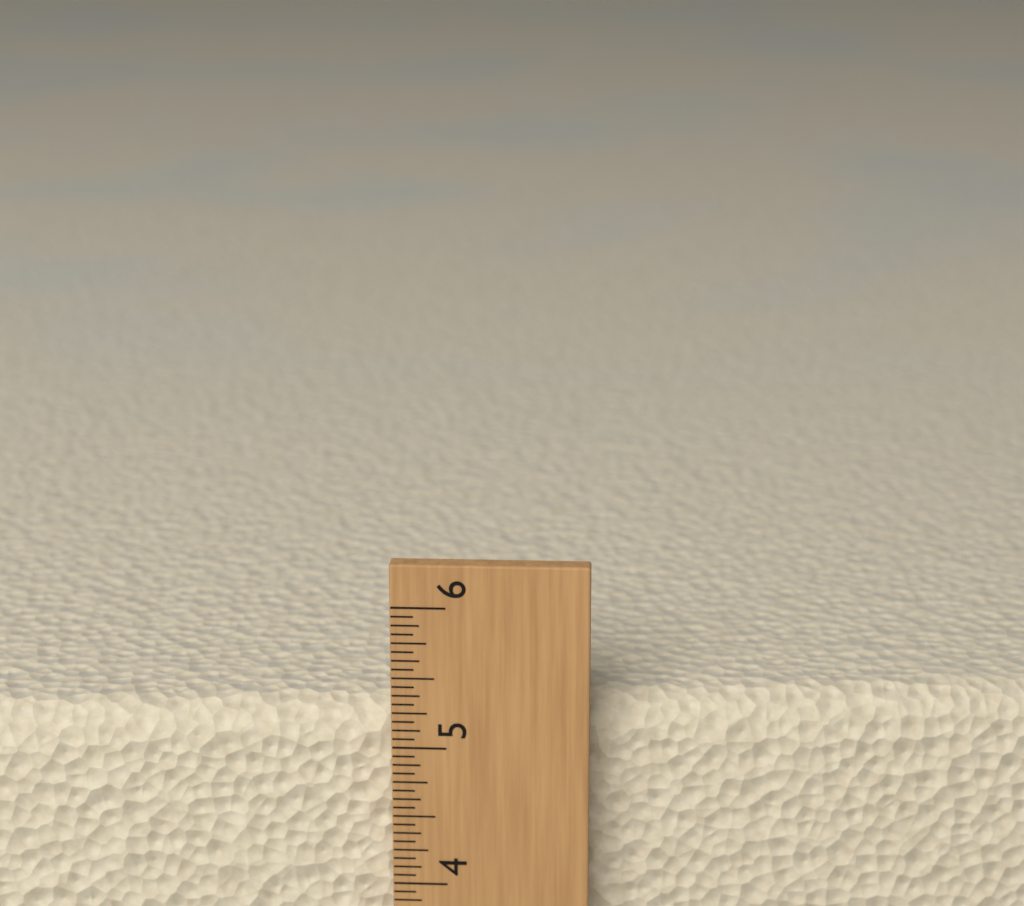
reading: 5.2500 (no unit)
